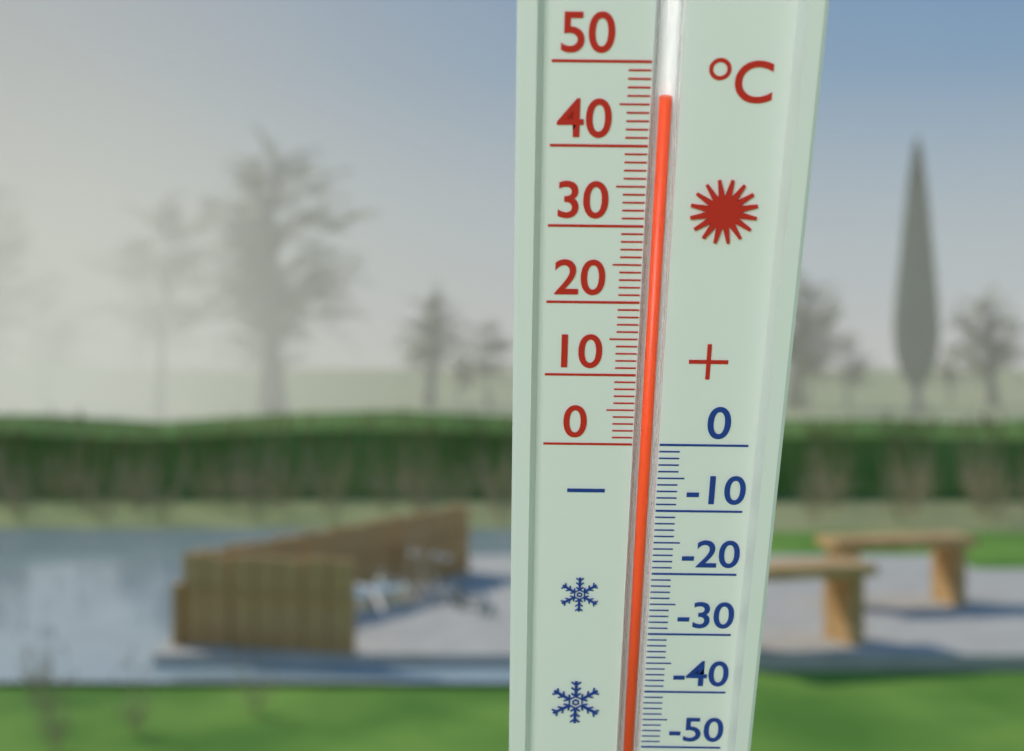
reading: 46 °C
